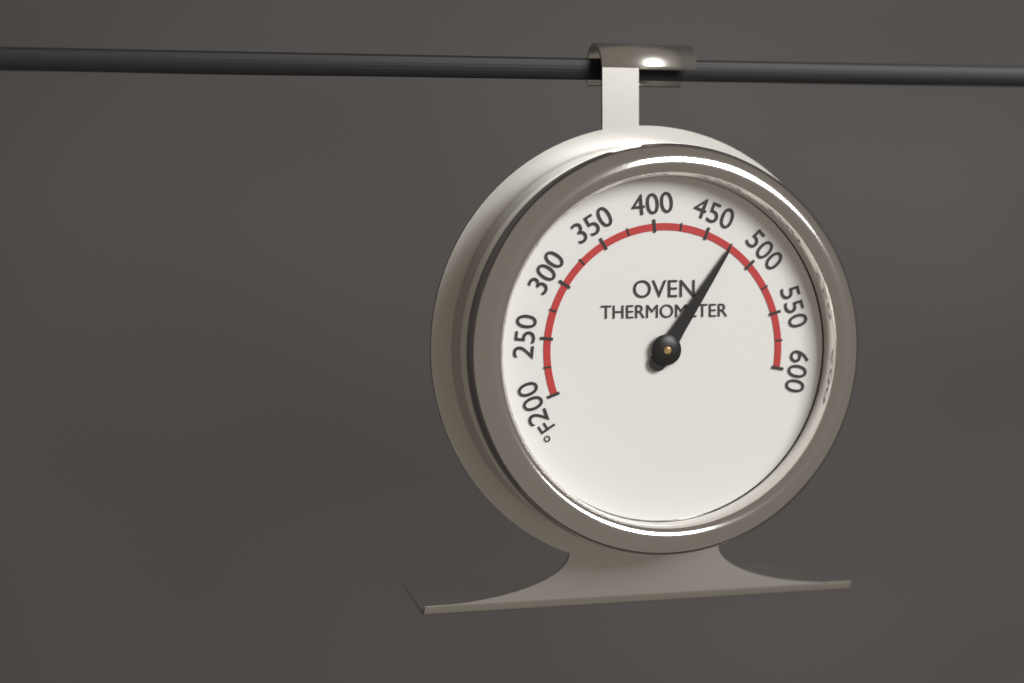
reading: 475 °F
